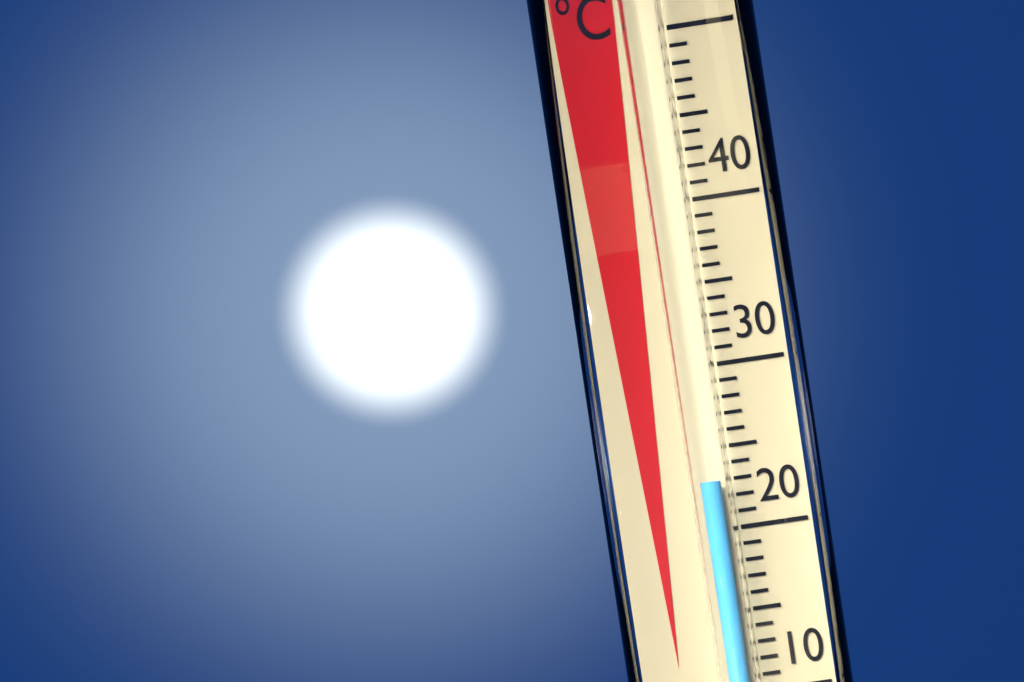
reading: 23 °C
